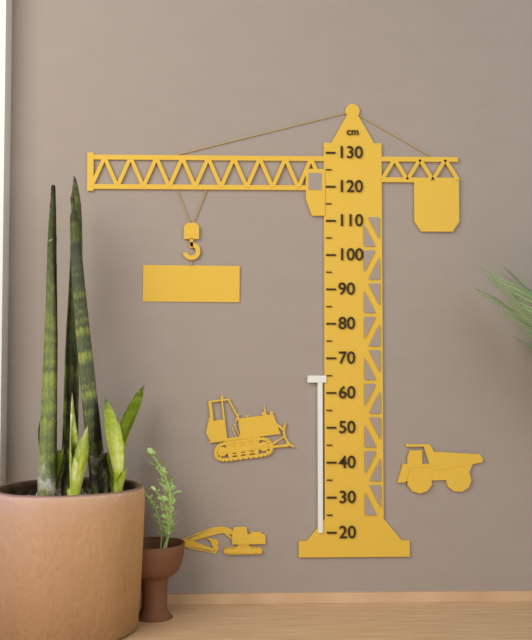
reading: 65 cm
